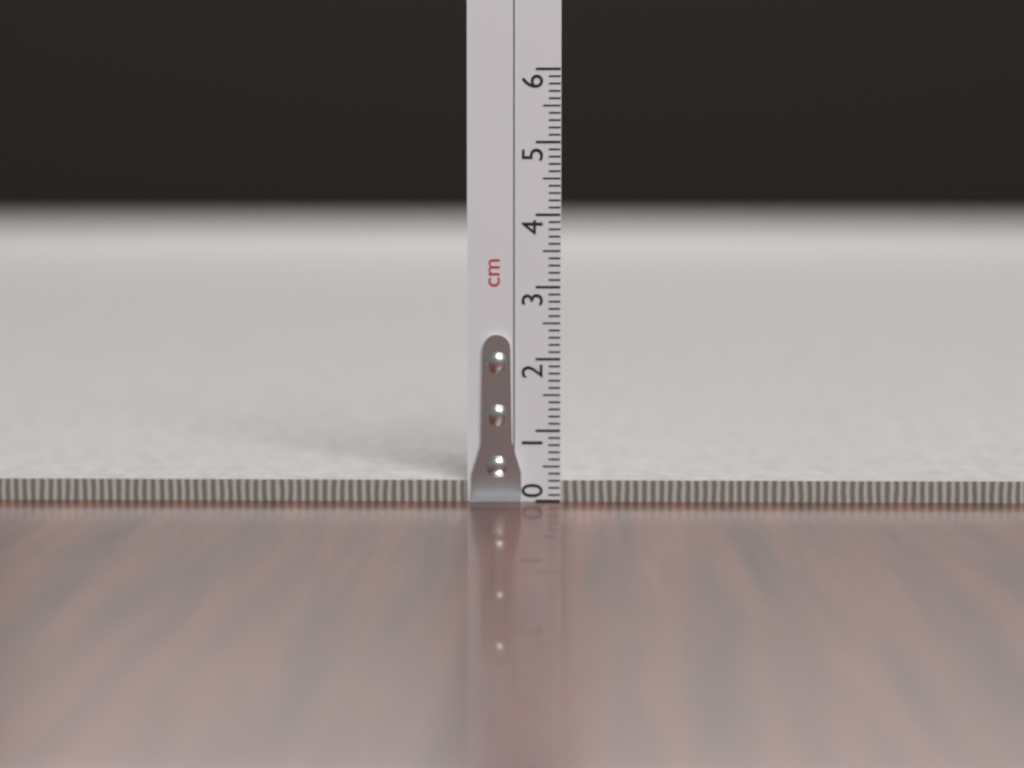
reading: 0.3 cm
